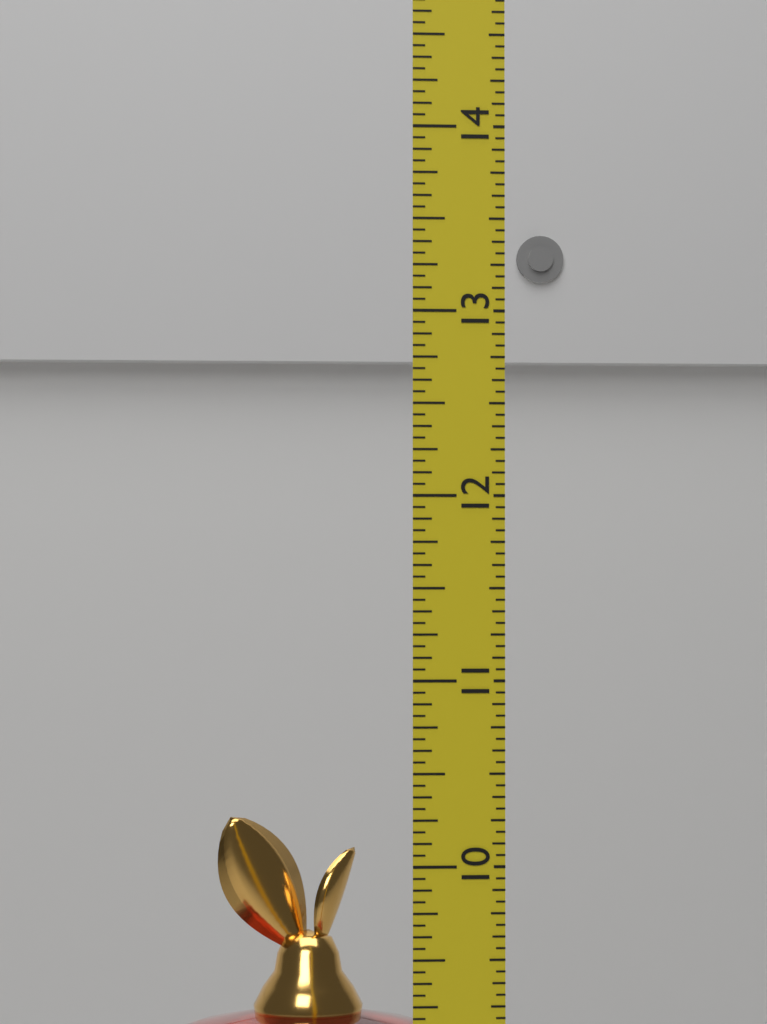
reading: 10.0000 (no unit)
